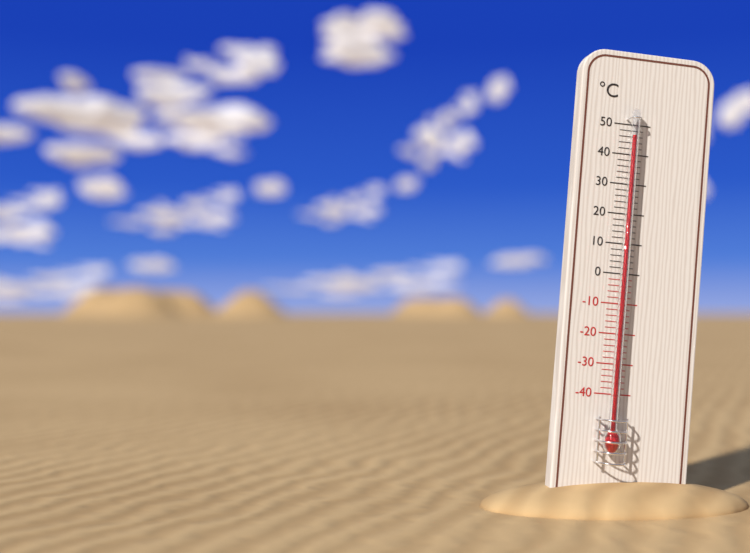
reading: 46 °C
